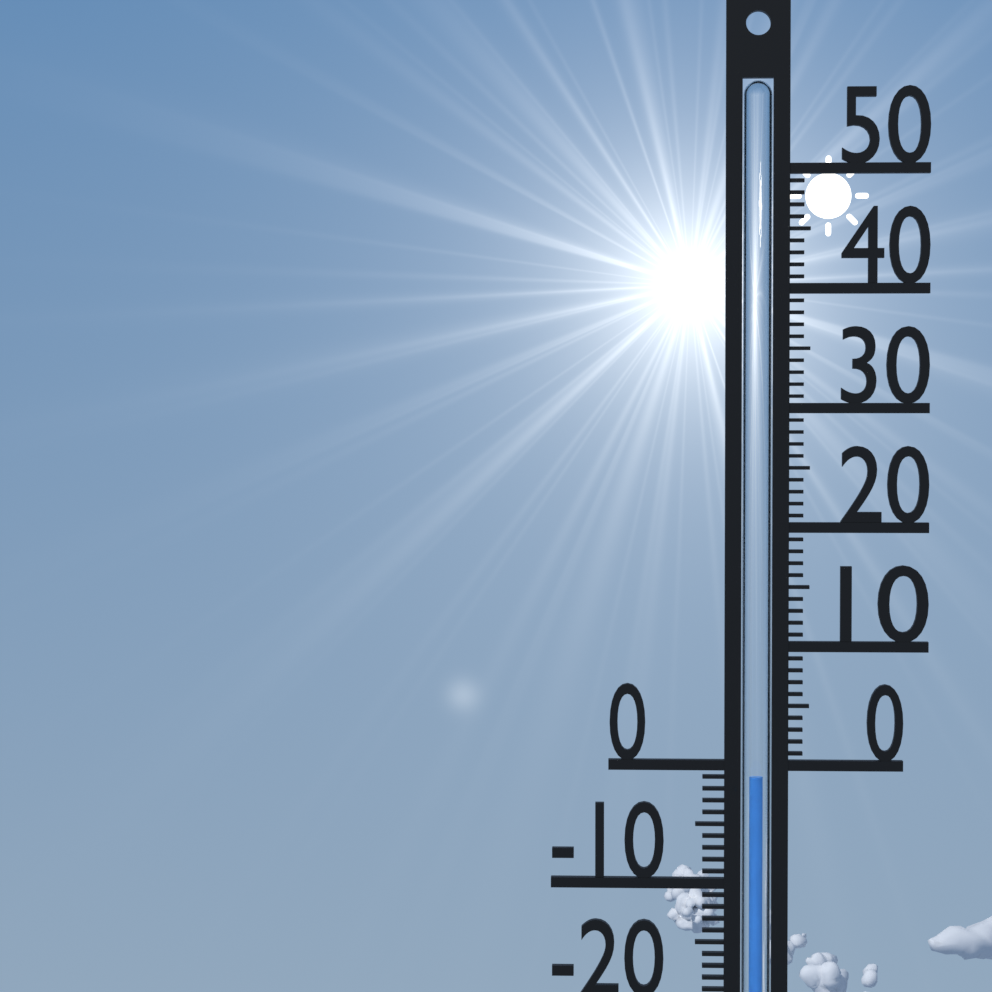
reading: -1 °C
